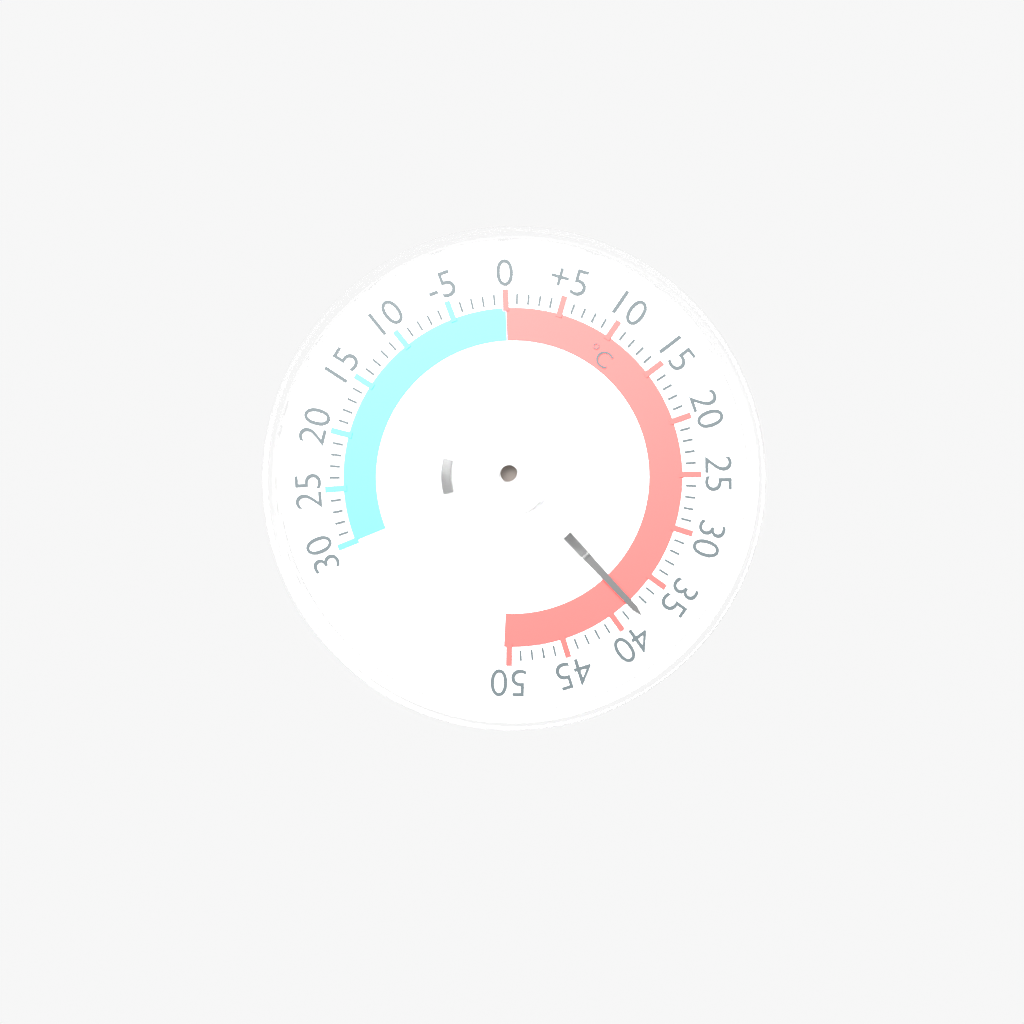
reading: 38 °C
